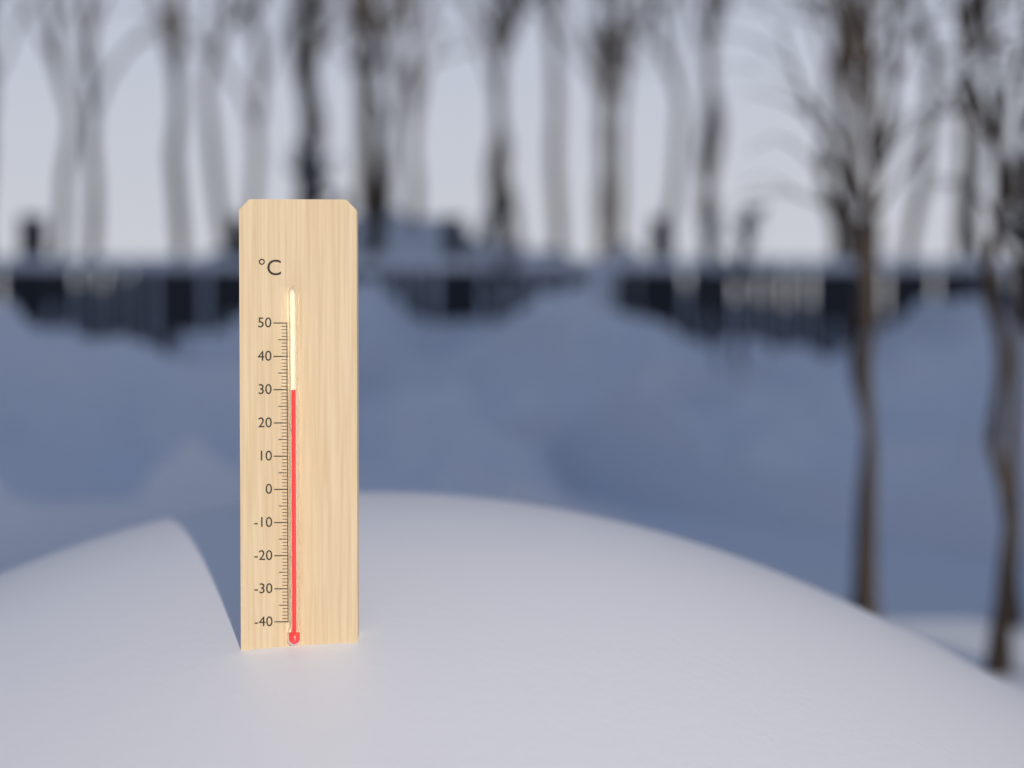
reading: 30 °C
